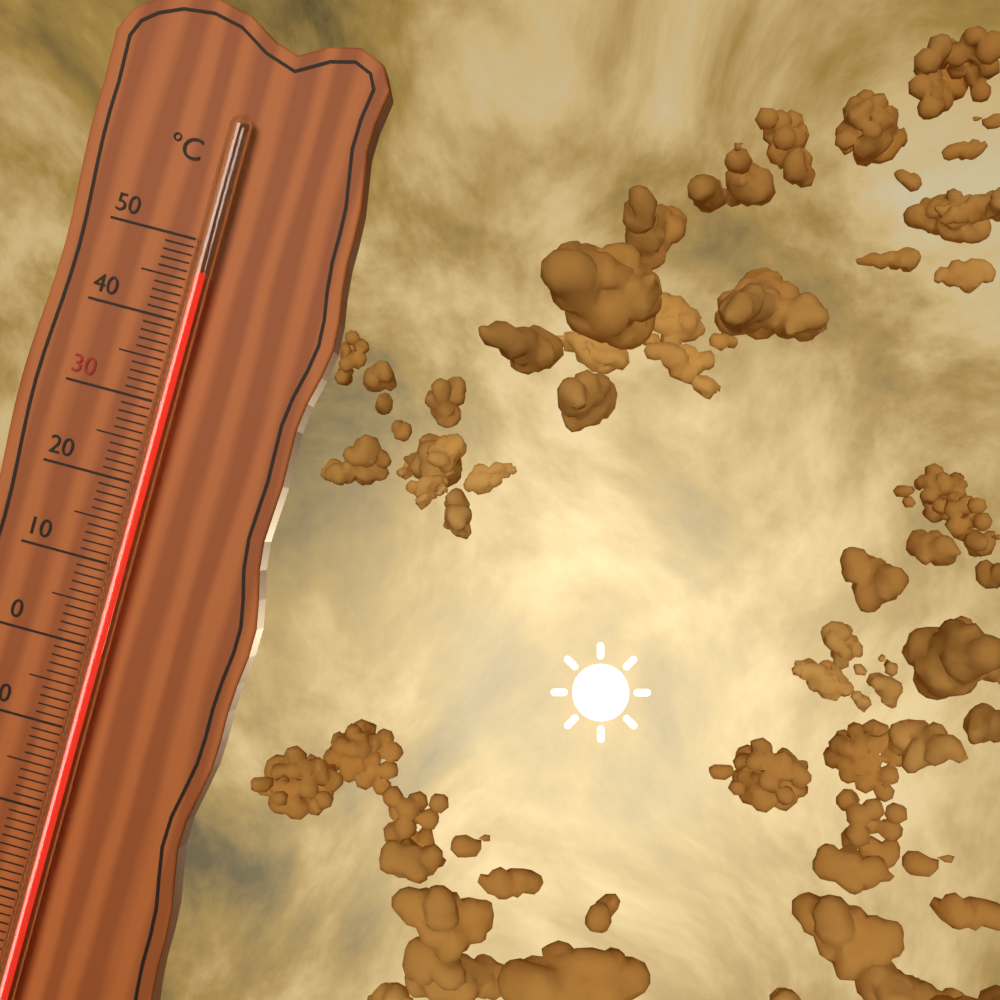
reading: 46 °C
